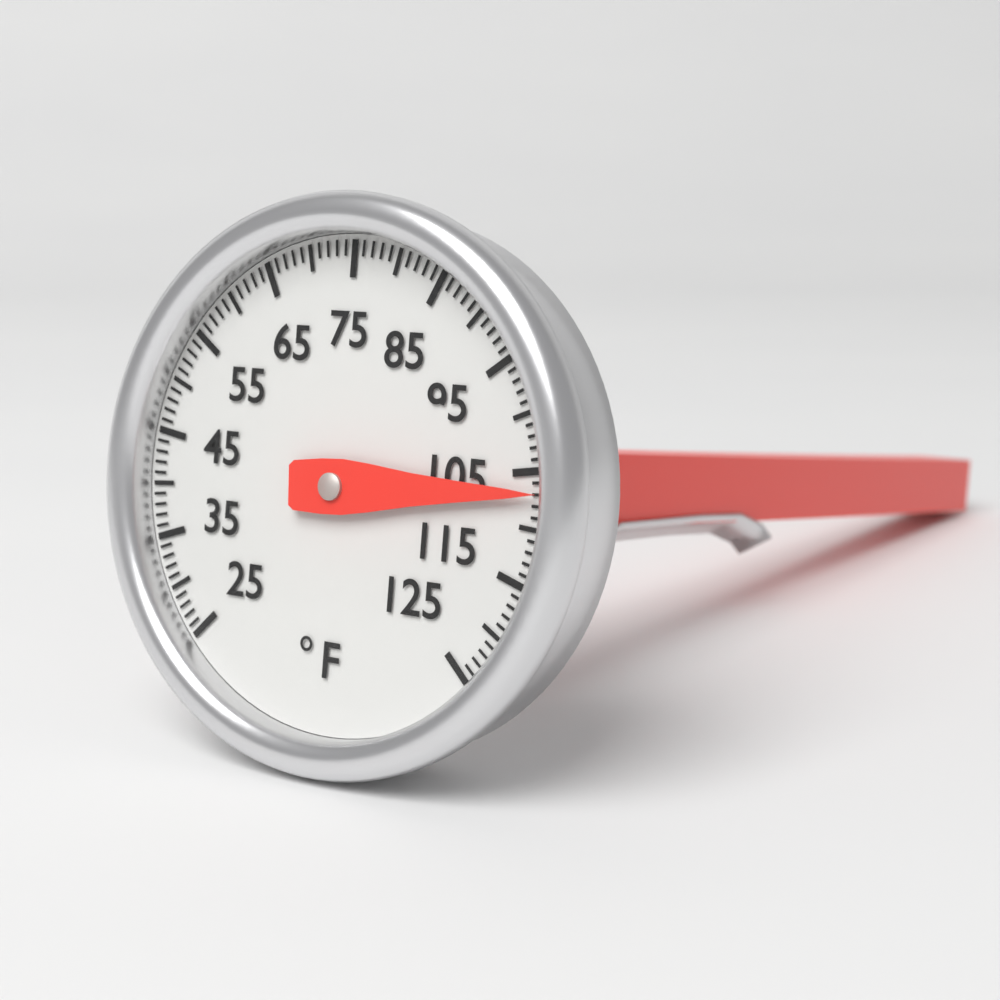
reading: 107 °F
